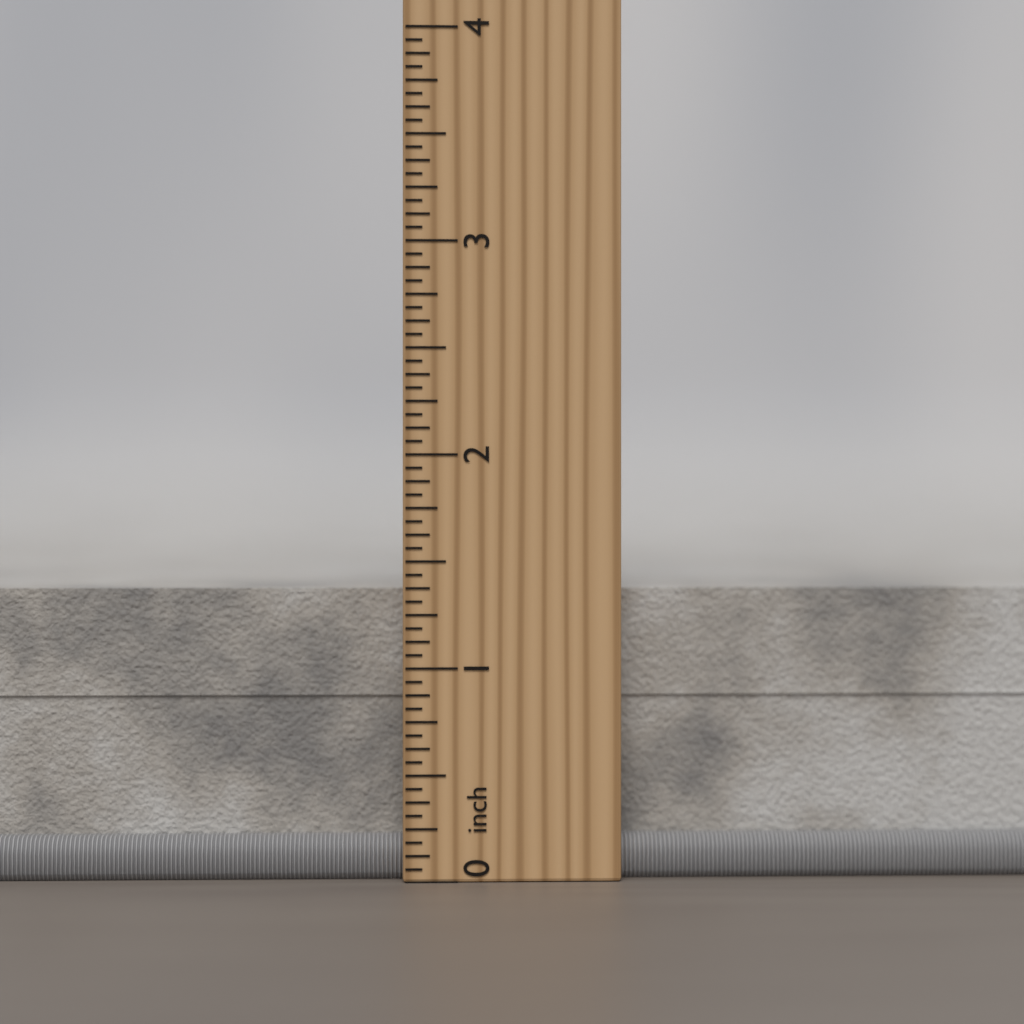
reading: 1.3750 inch
